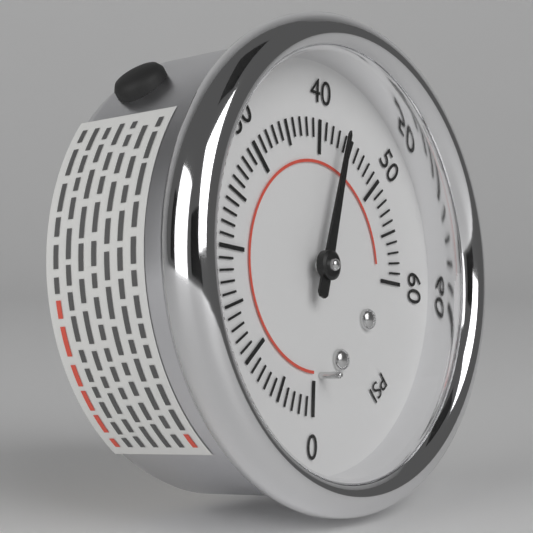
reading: 43 psi
